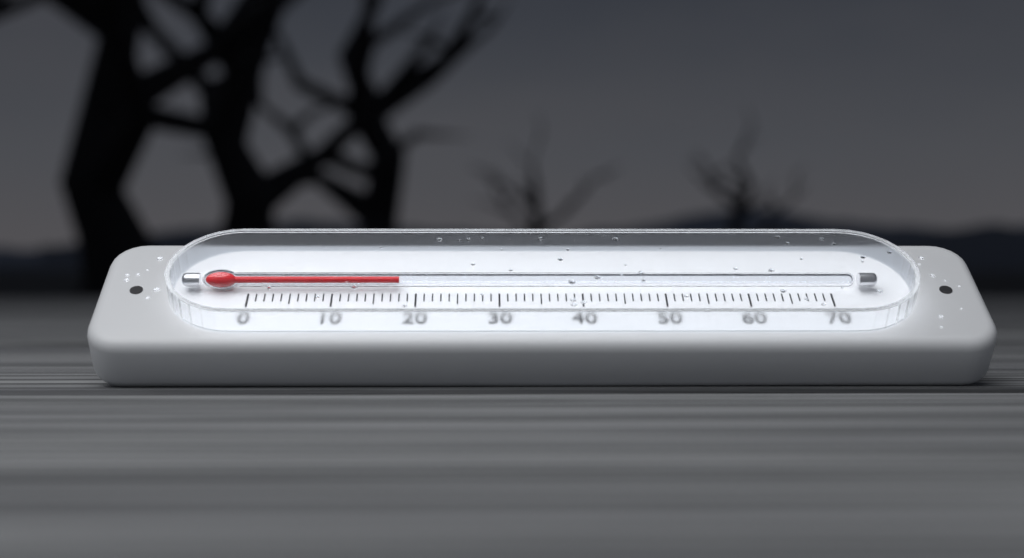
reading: 18 (no unit)
